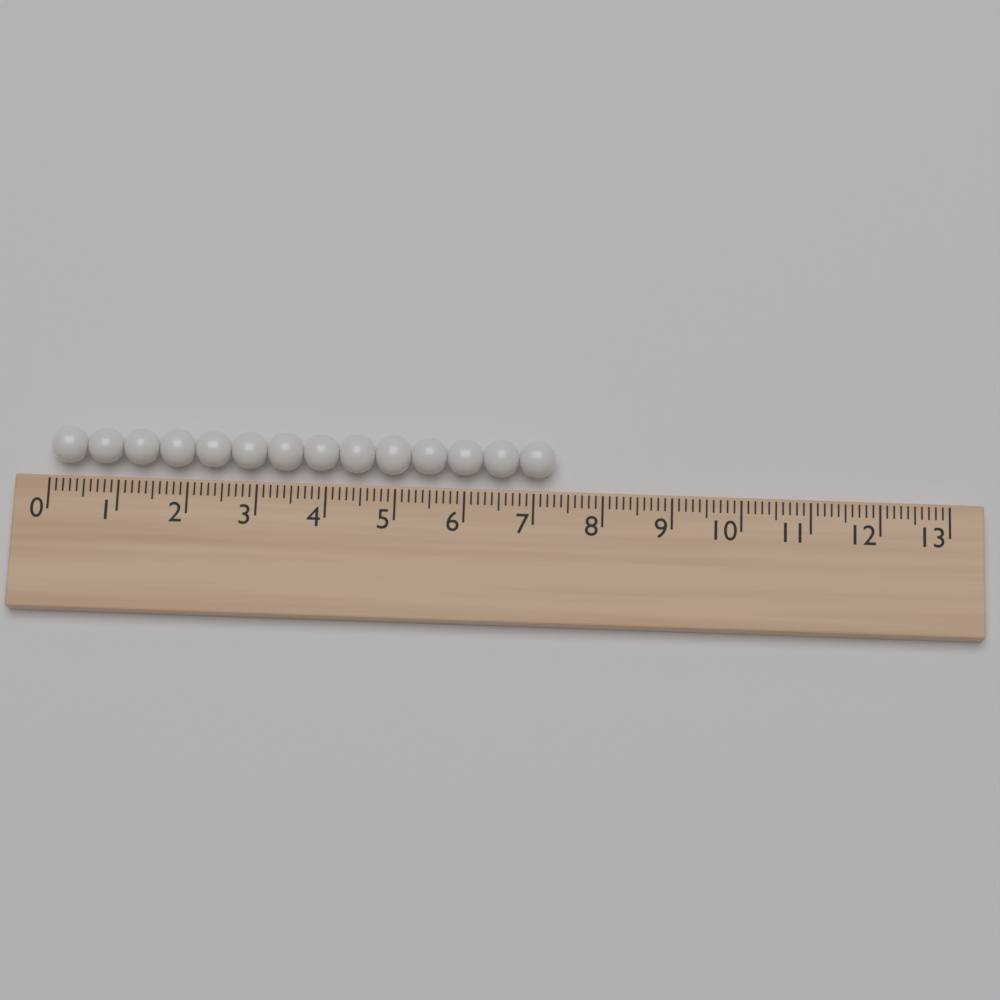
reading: 7.3 (no unit)
